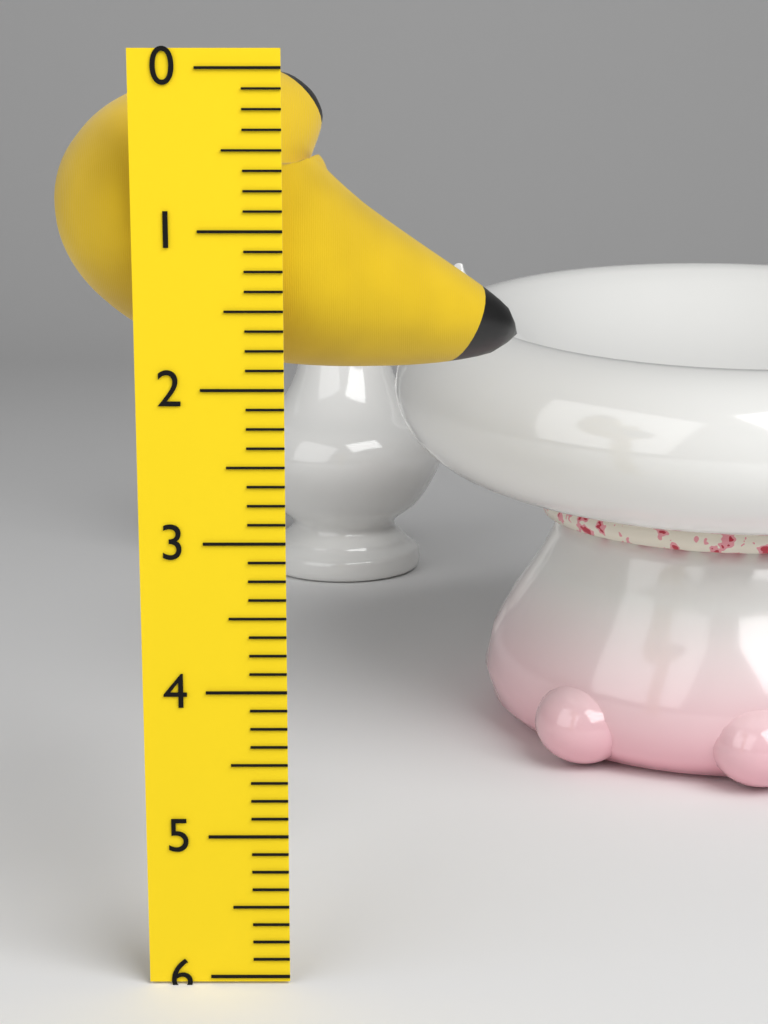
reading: 2.000 (no unit)
